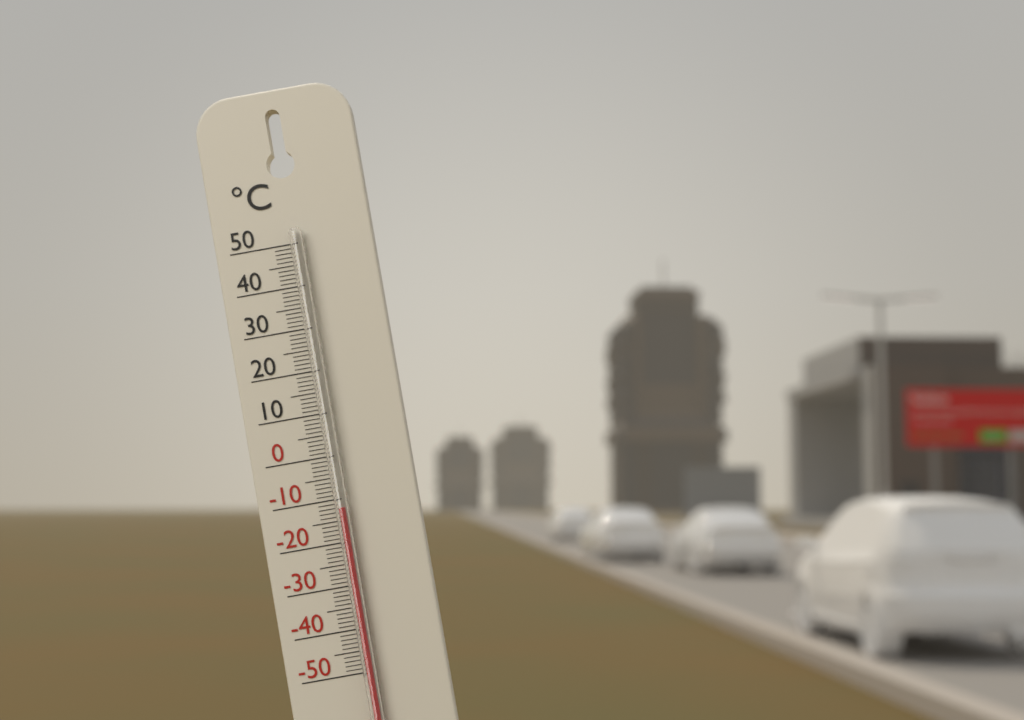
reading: -12 °C
